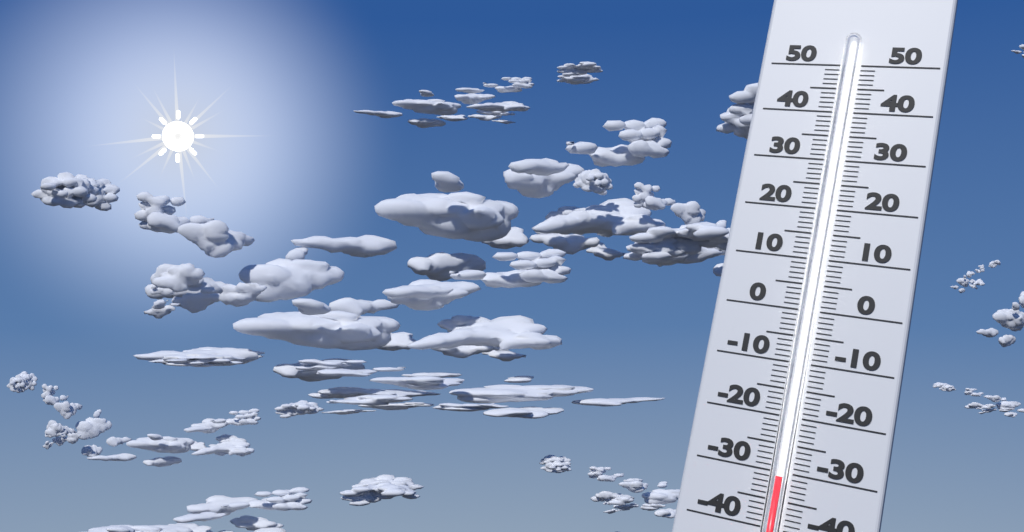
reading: -31 (no unit)
